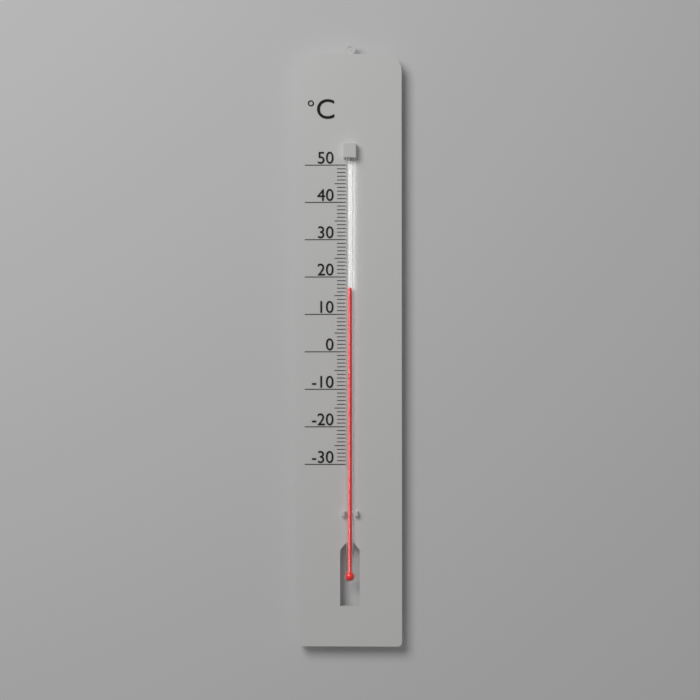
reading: 17 °C
